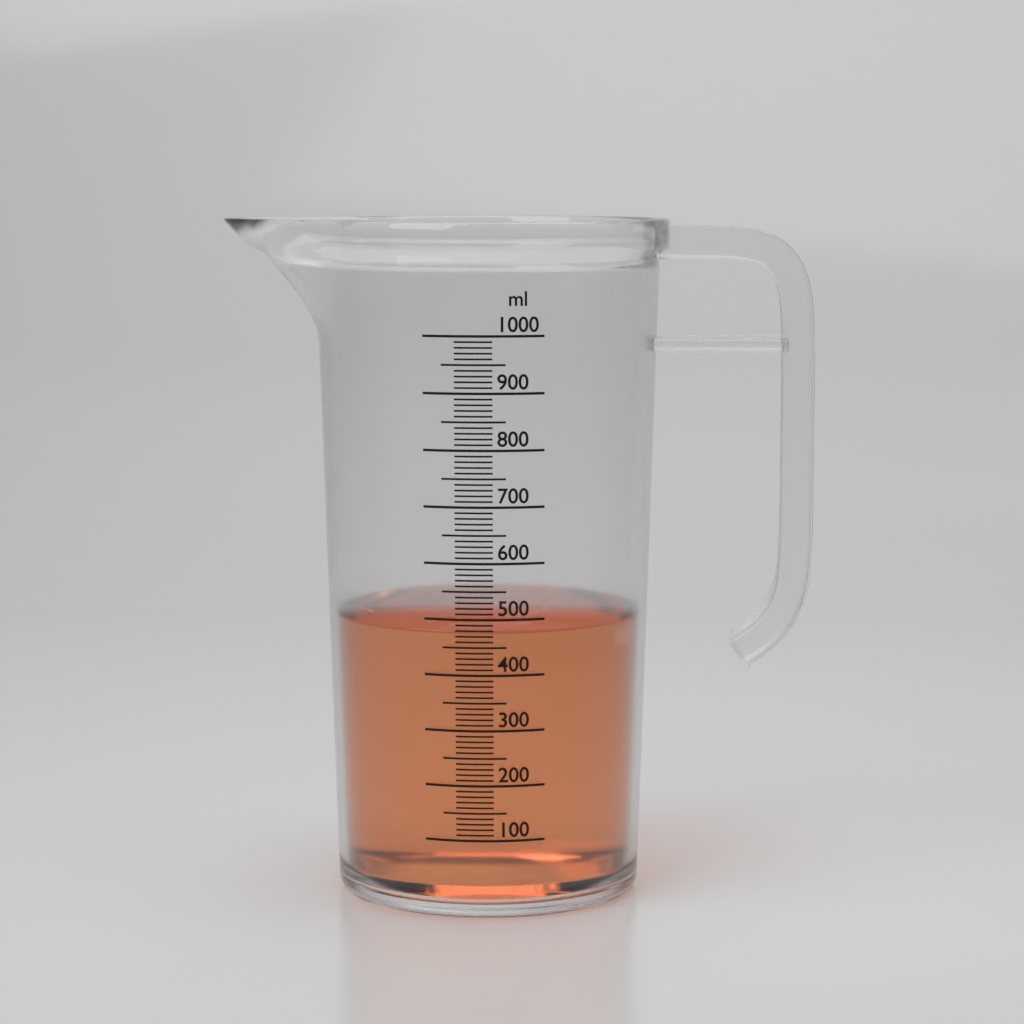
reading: 480 ml
